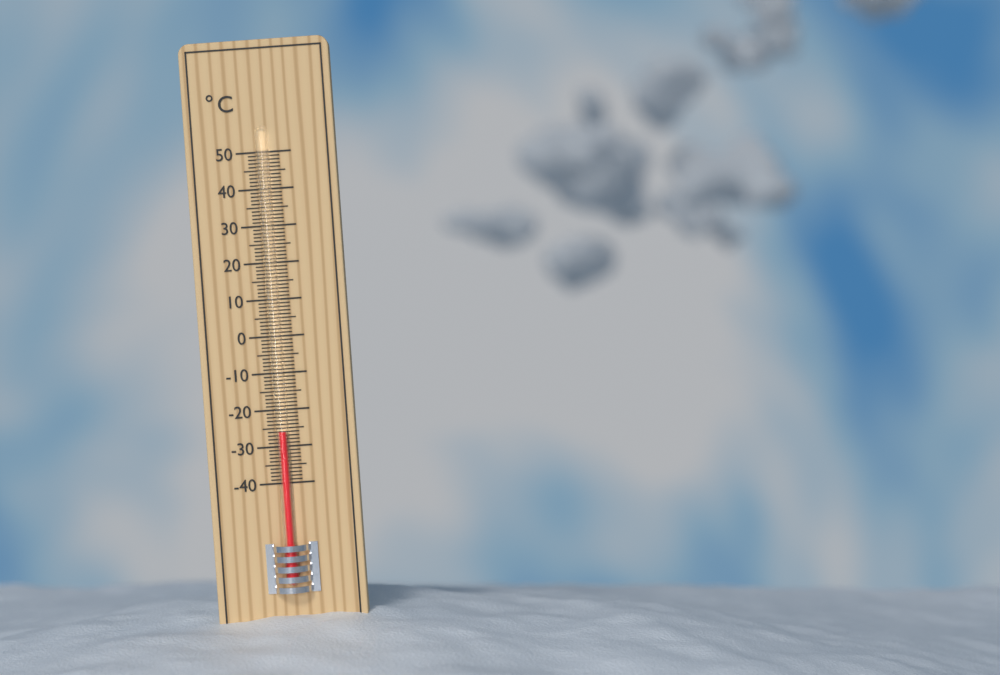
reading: -26 °C
